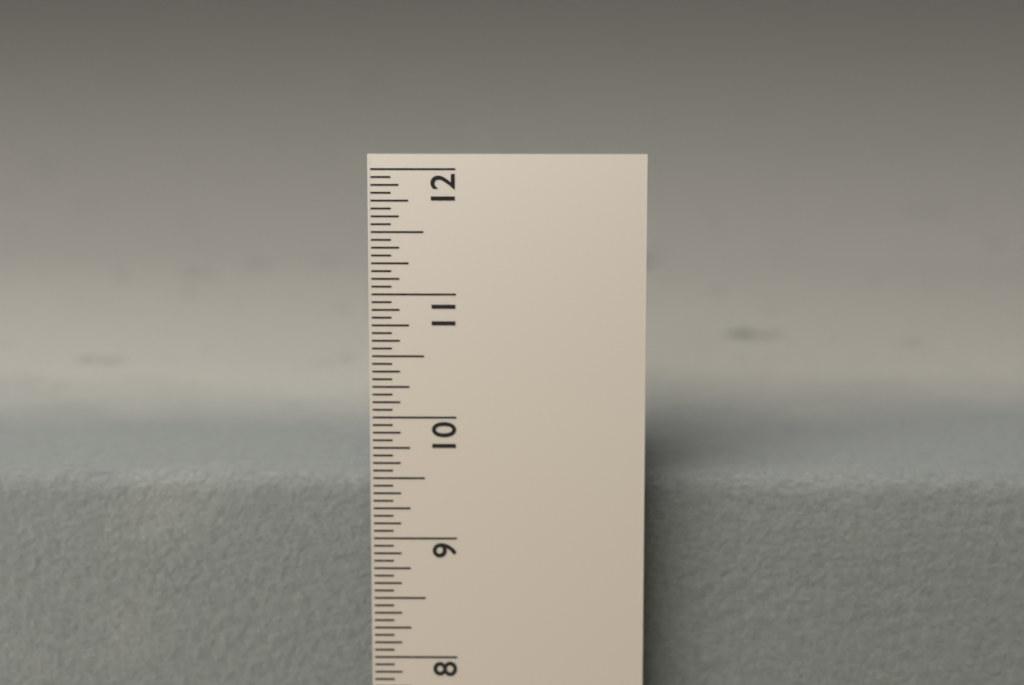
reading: 9.3750 in
